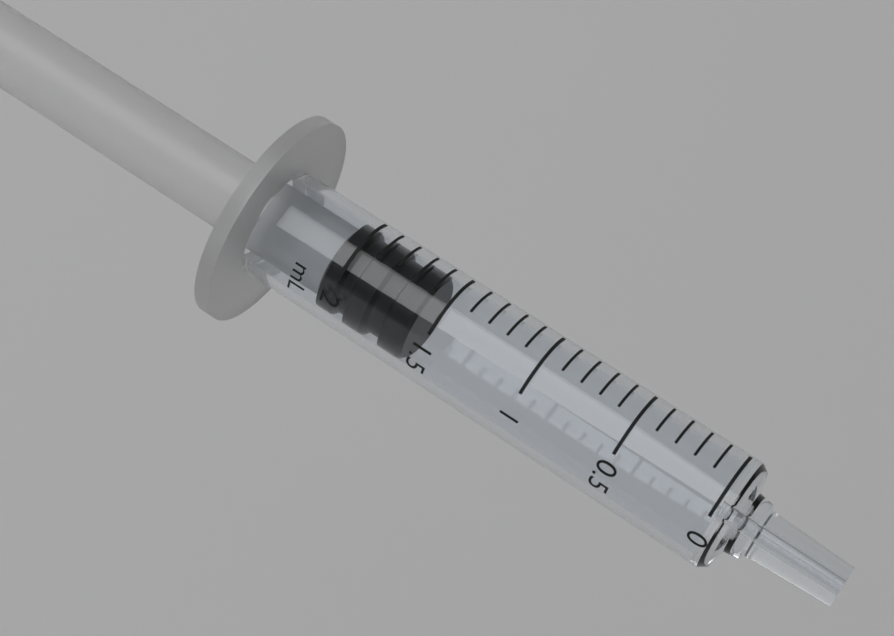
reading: 1.6 mL
